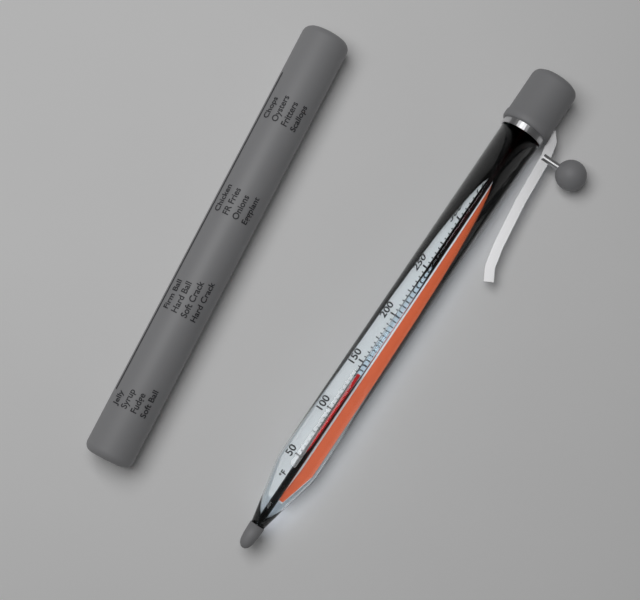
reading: 140 °F
